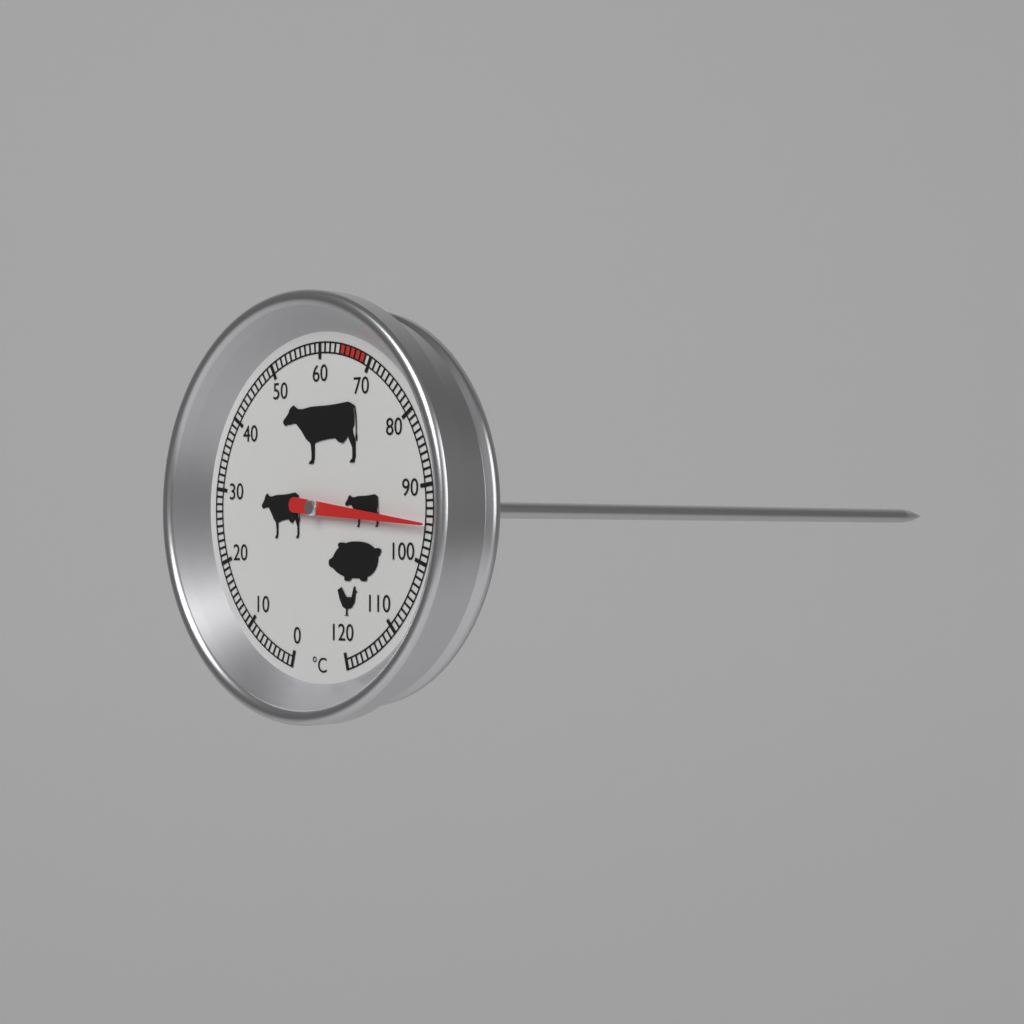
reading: 95 °C
